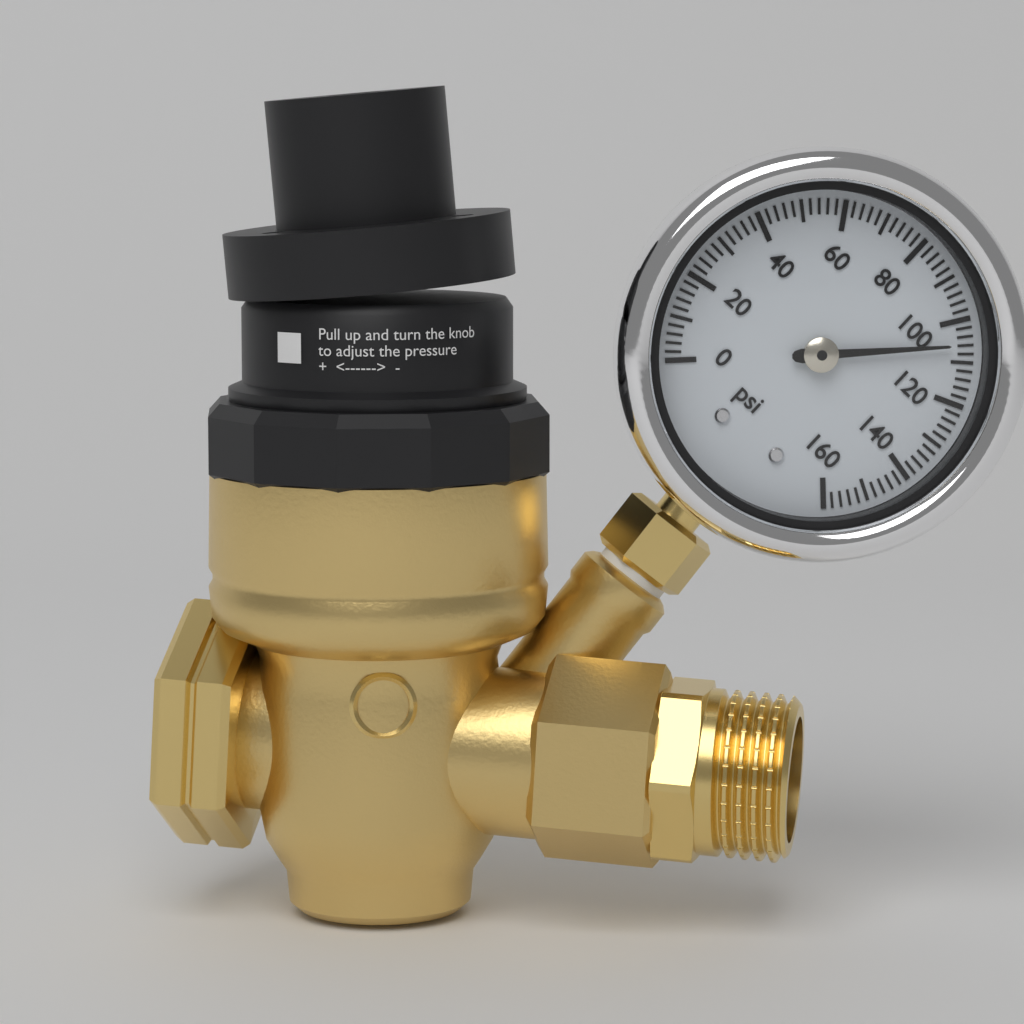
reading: 106 psi
